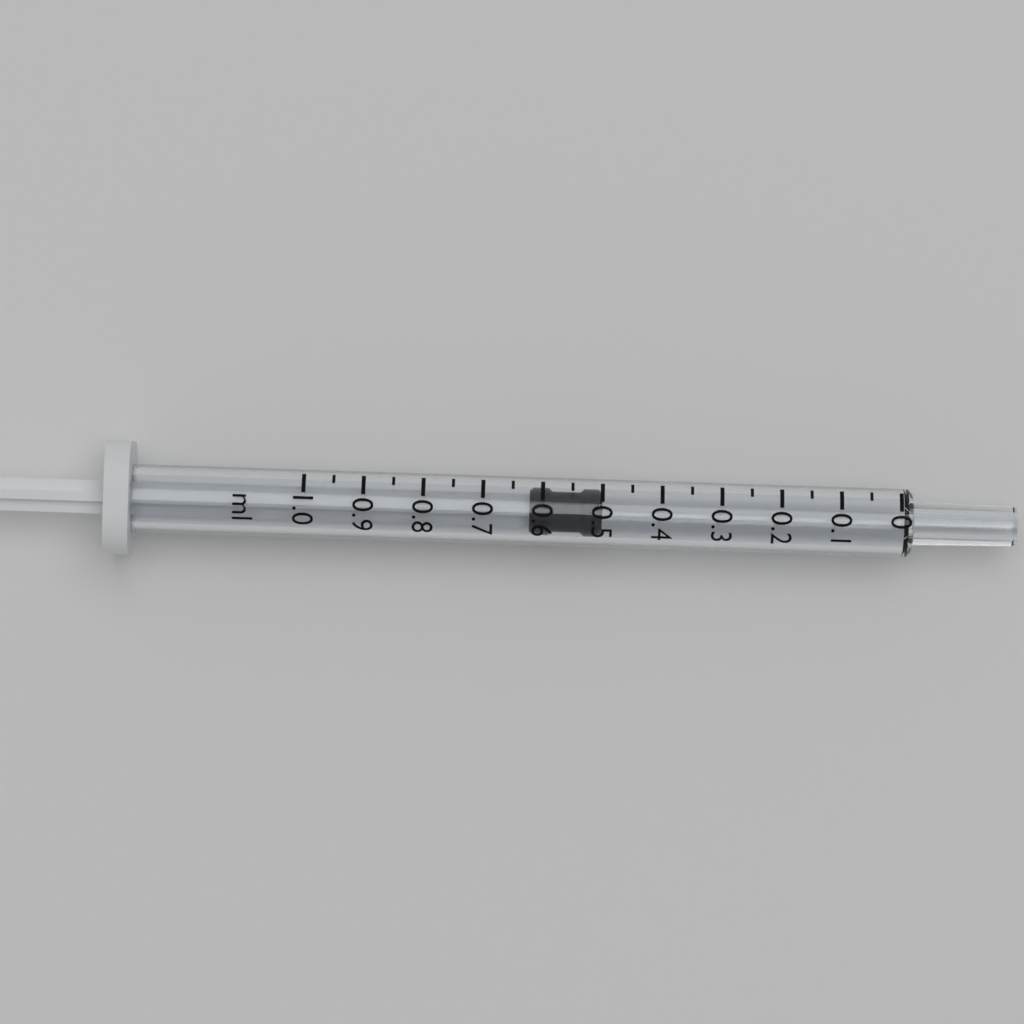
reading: 0.50 ml
